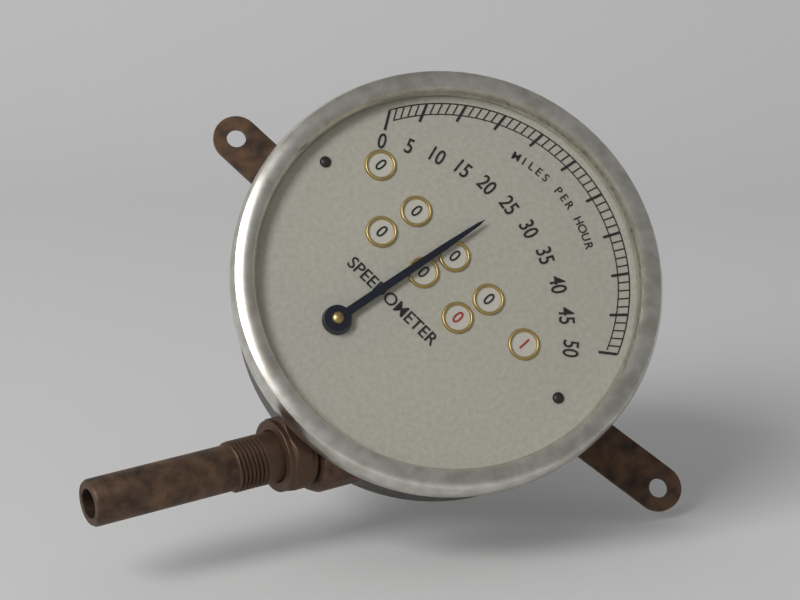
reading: 25 mph
